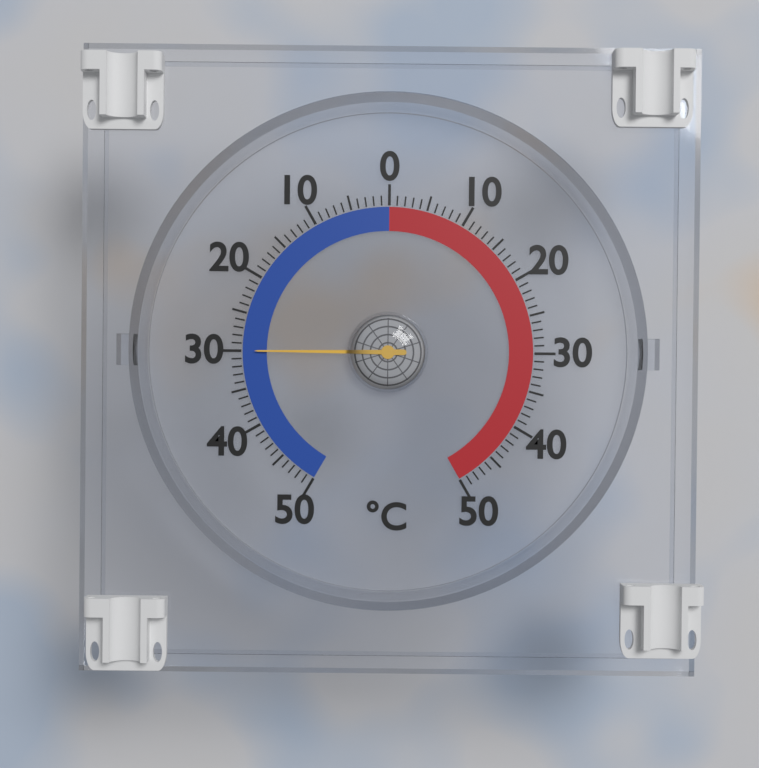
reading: -30 °C
